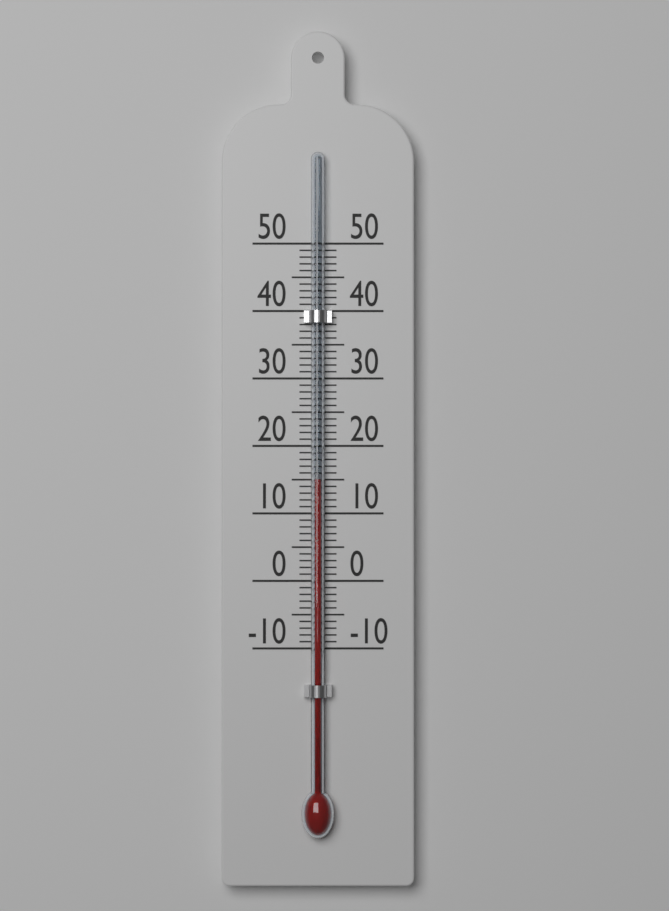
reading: 15 (no unit)
